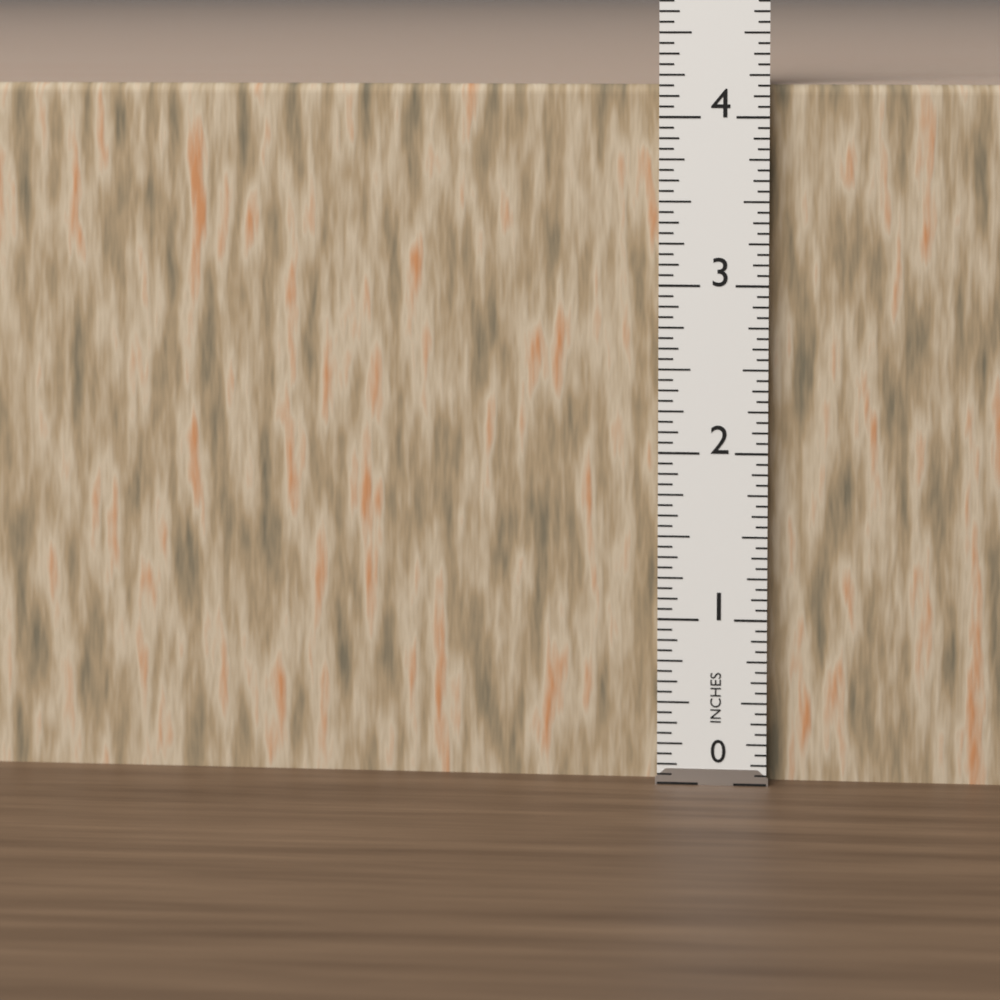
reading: 4.1875 in
